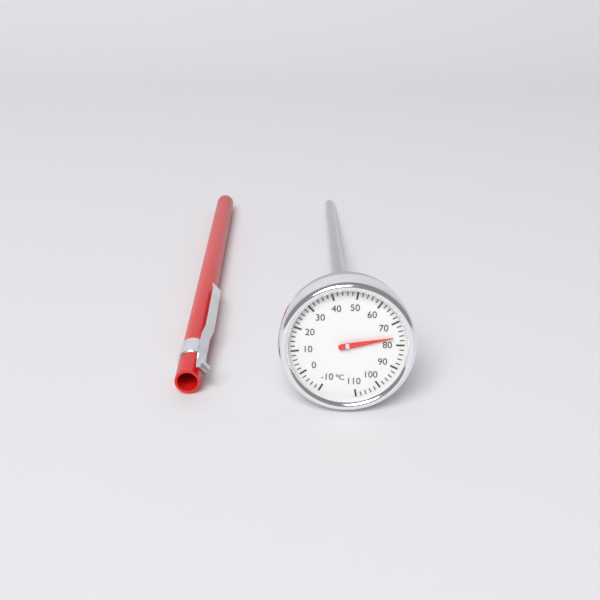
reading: 76 °C
